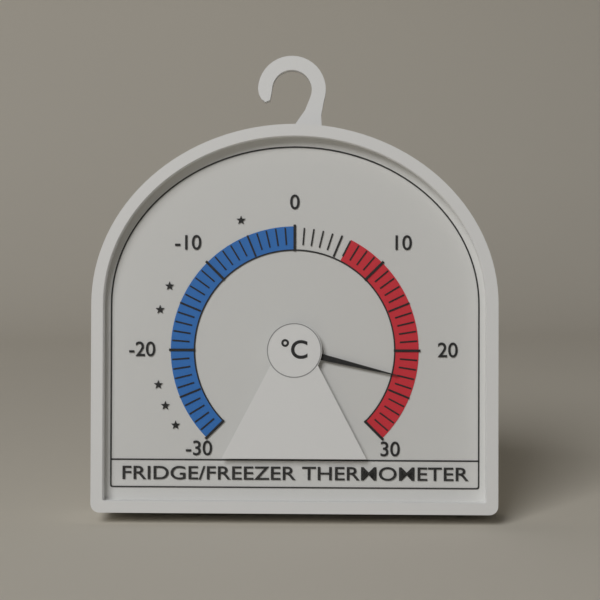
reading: 23 °C
